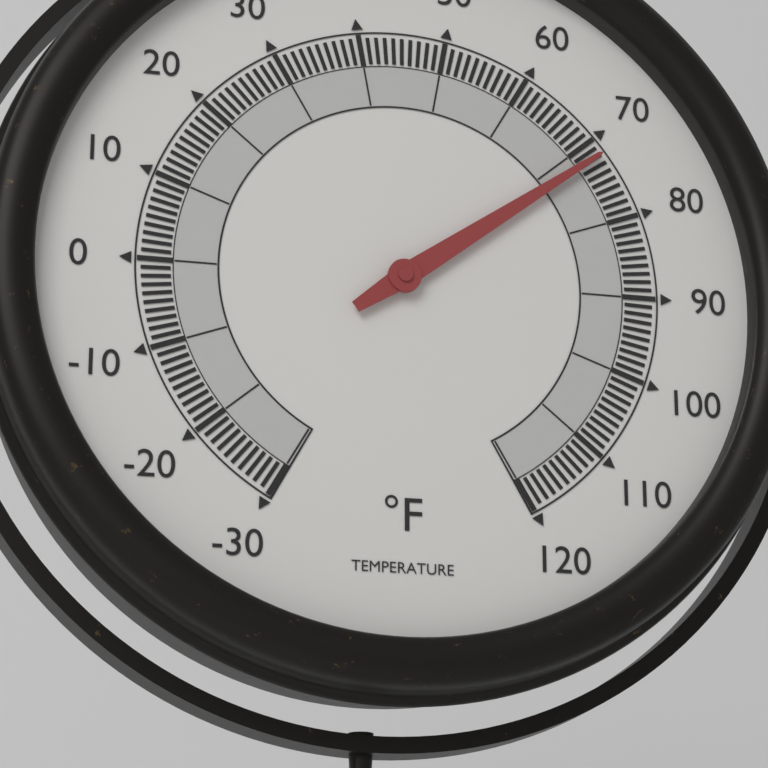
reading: 72 °F
